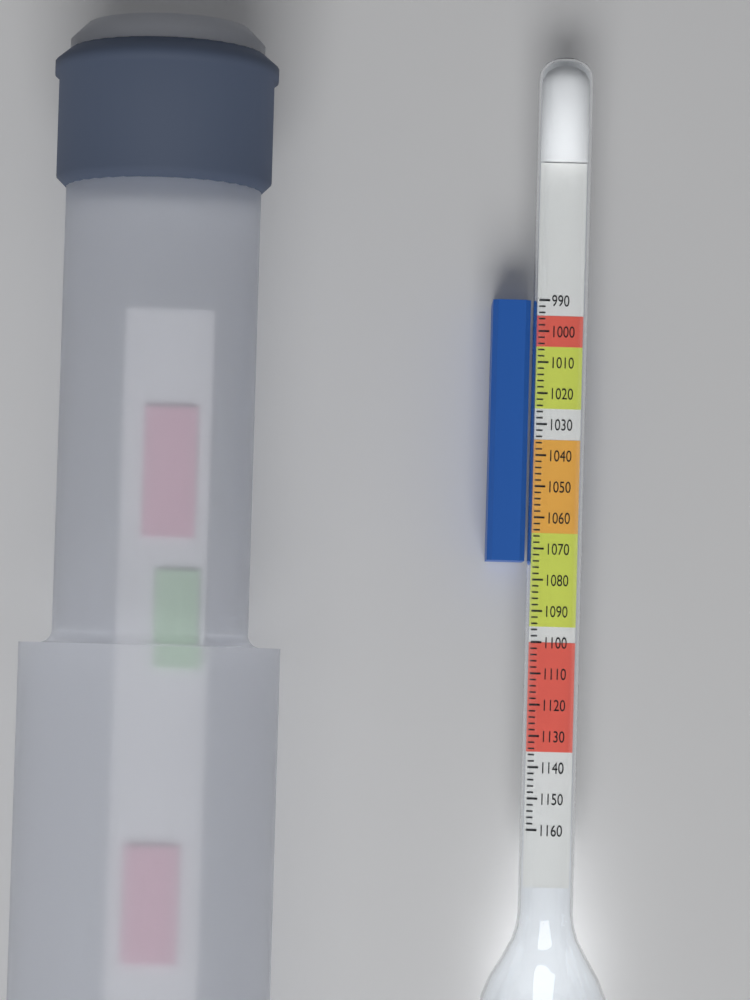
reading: 1074 (no unit)
